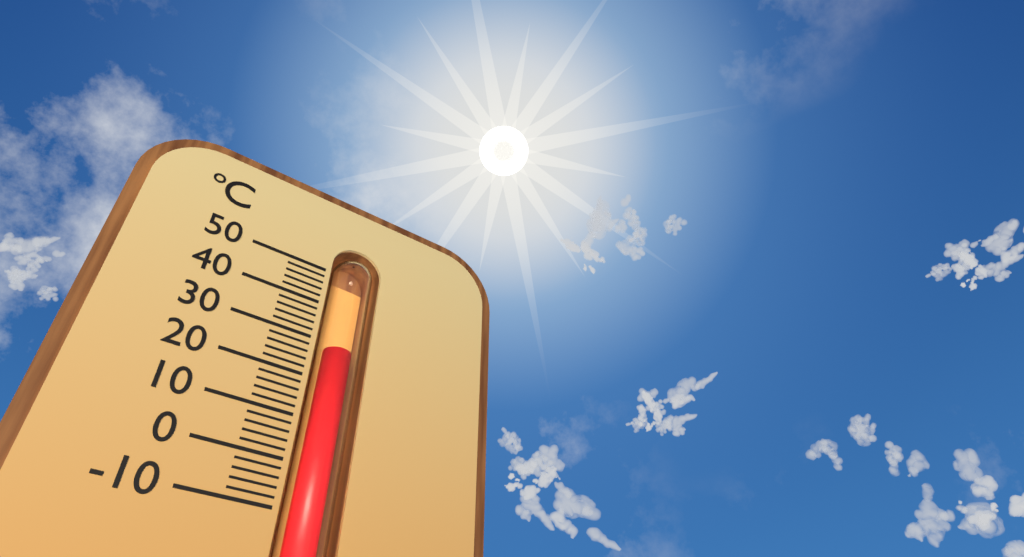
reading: 30 °C
